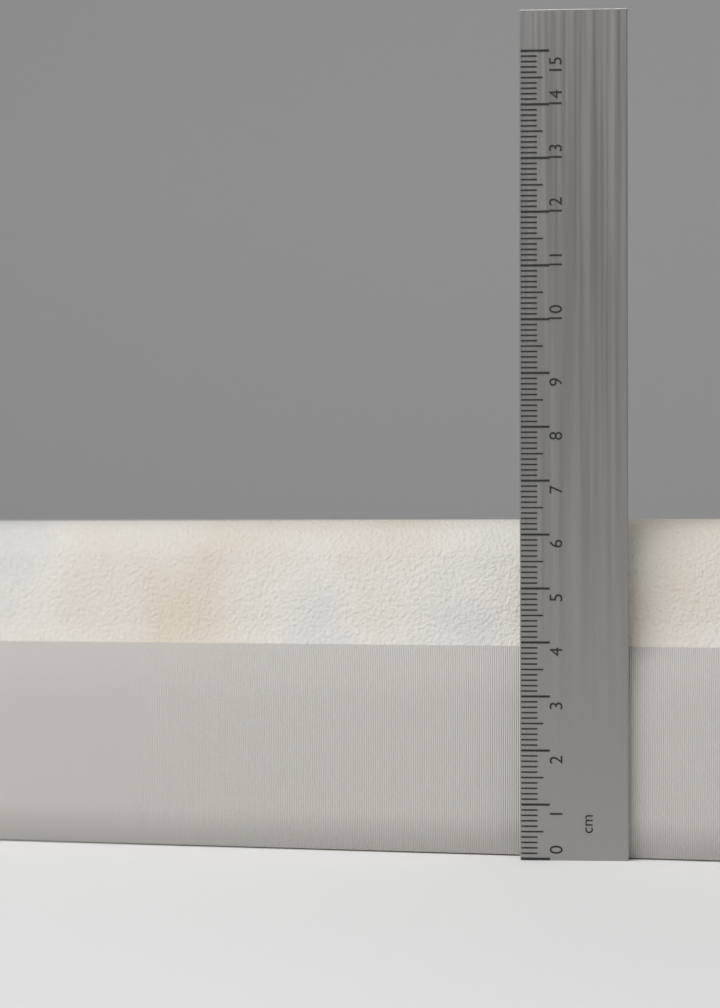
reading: 6.3 cm
